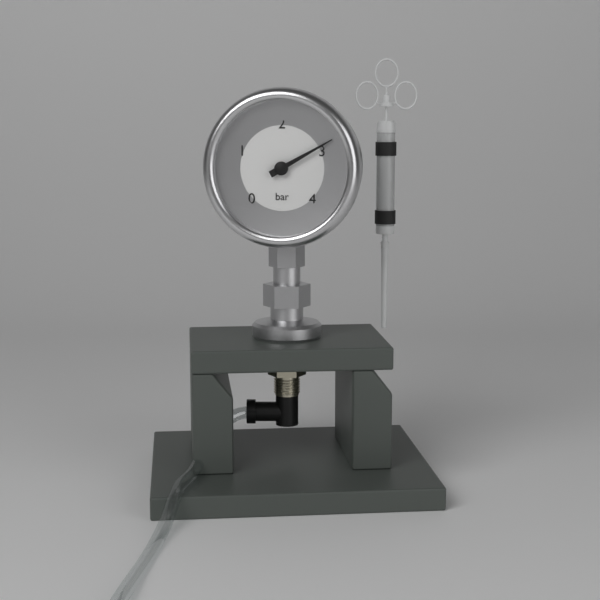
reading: 2.9 bar
